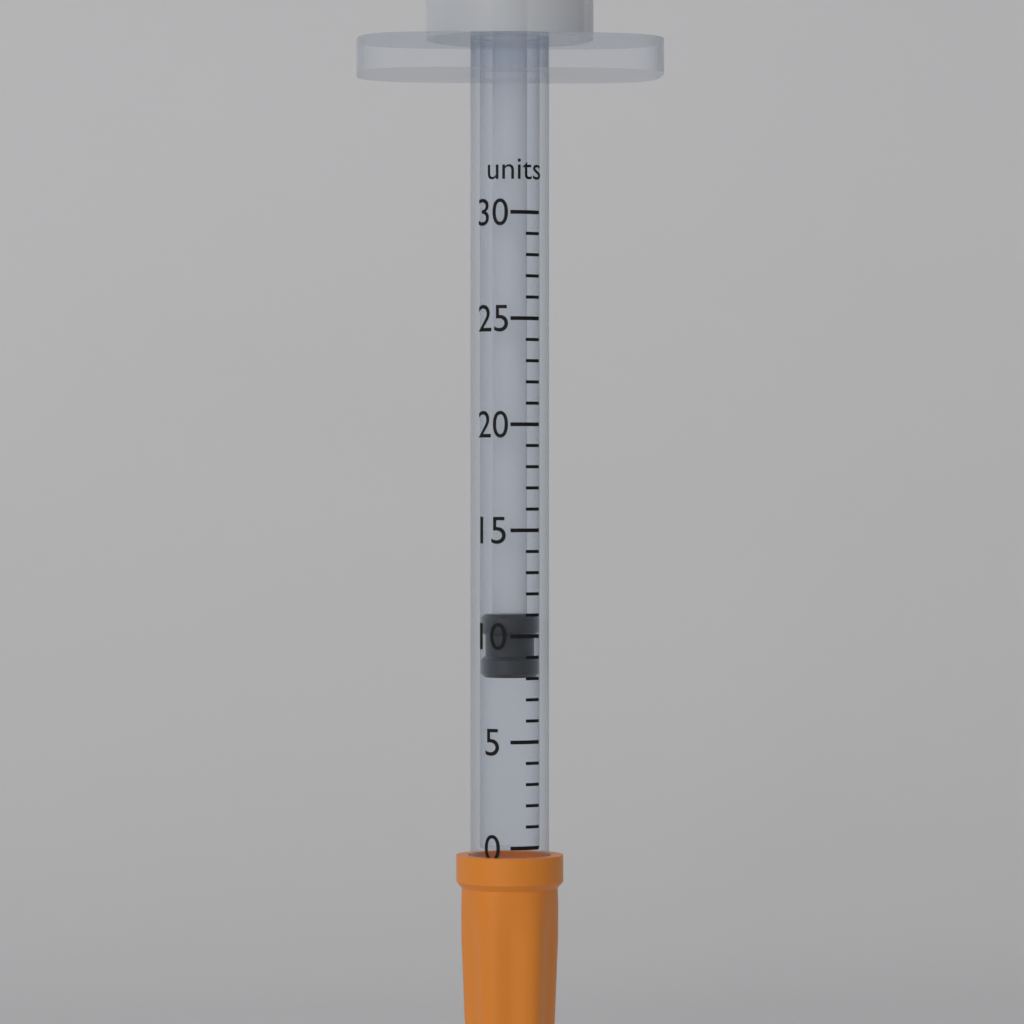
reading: 8 units
